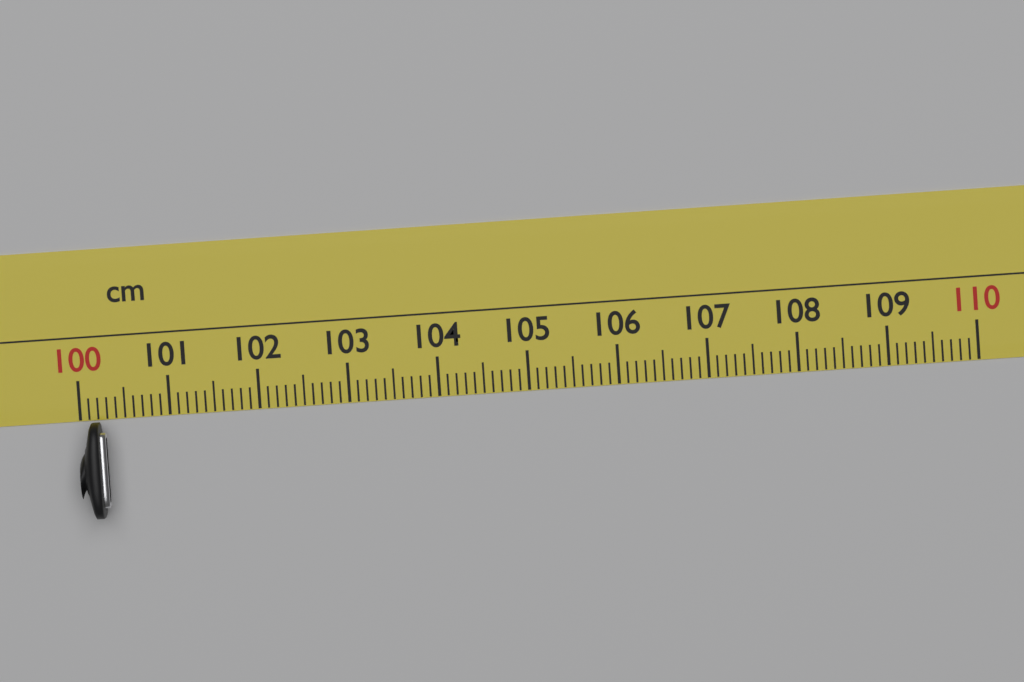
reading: 100.3 cm
